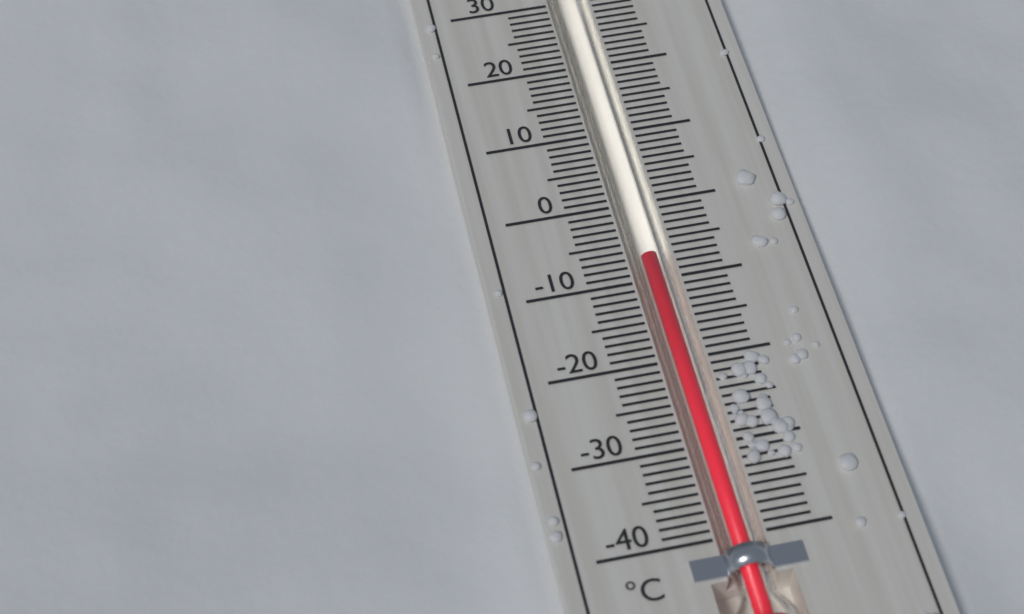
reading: -7 °C
